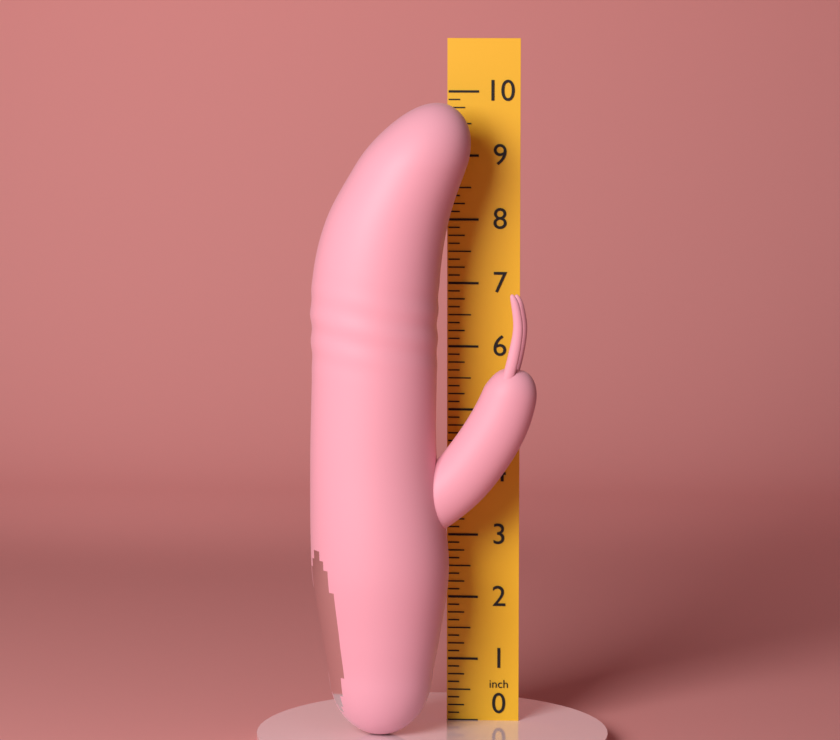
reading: 9.875 in
